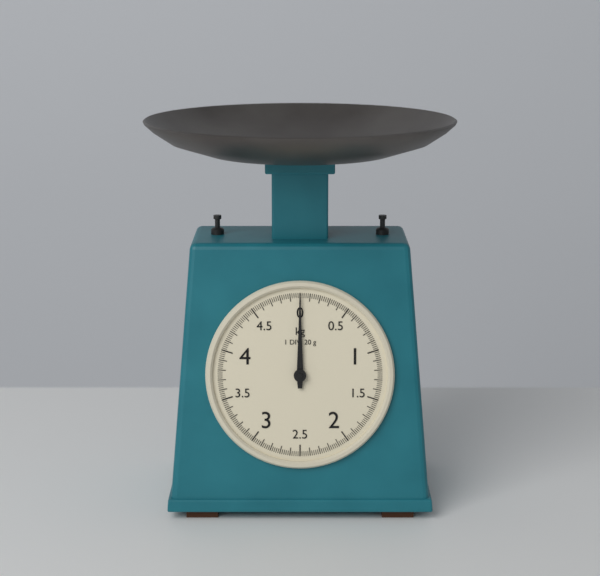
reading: 0.00 kg
